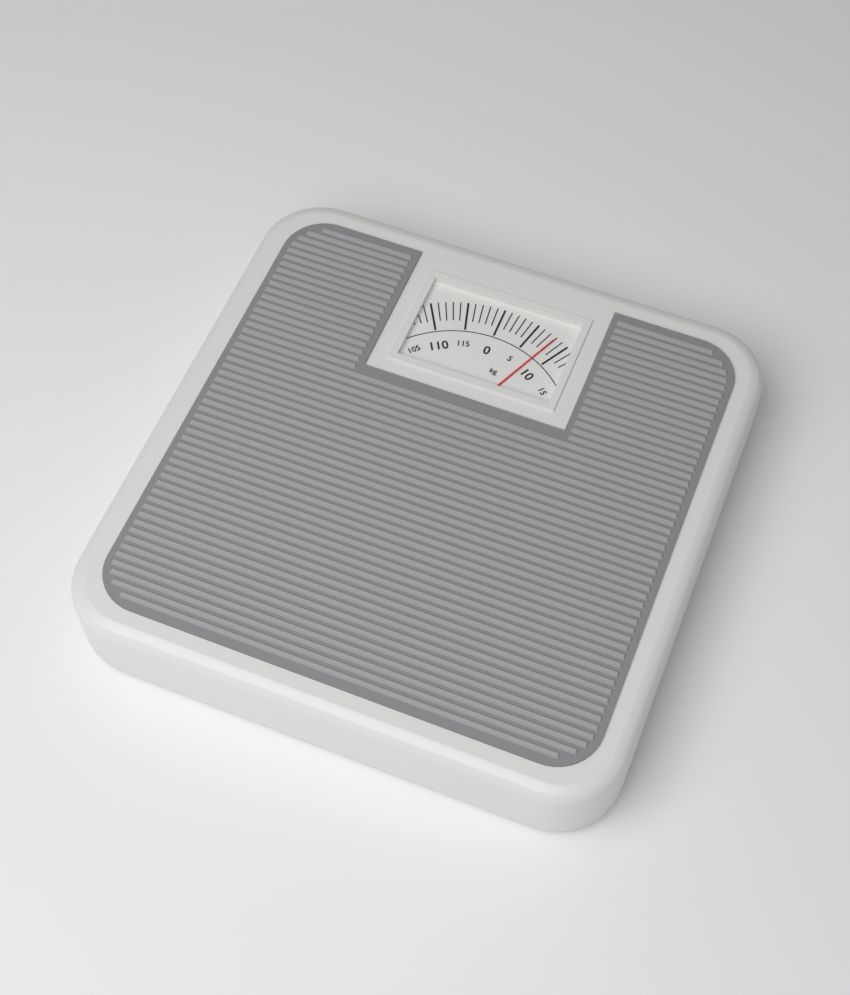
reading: 8 kg
